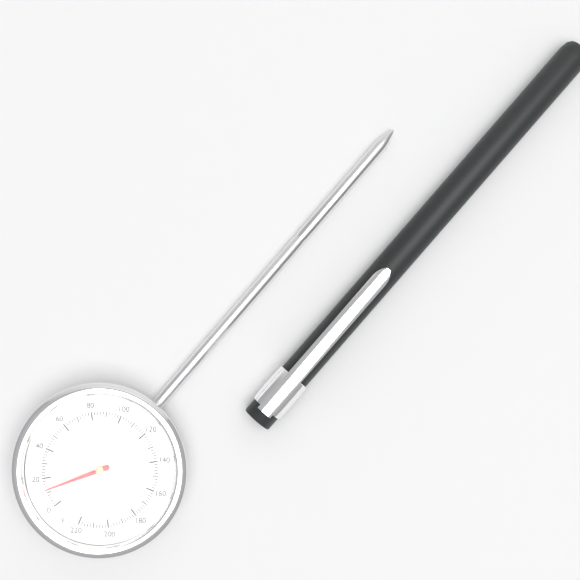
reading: 12 °F
